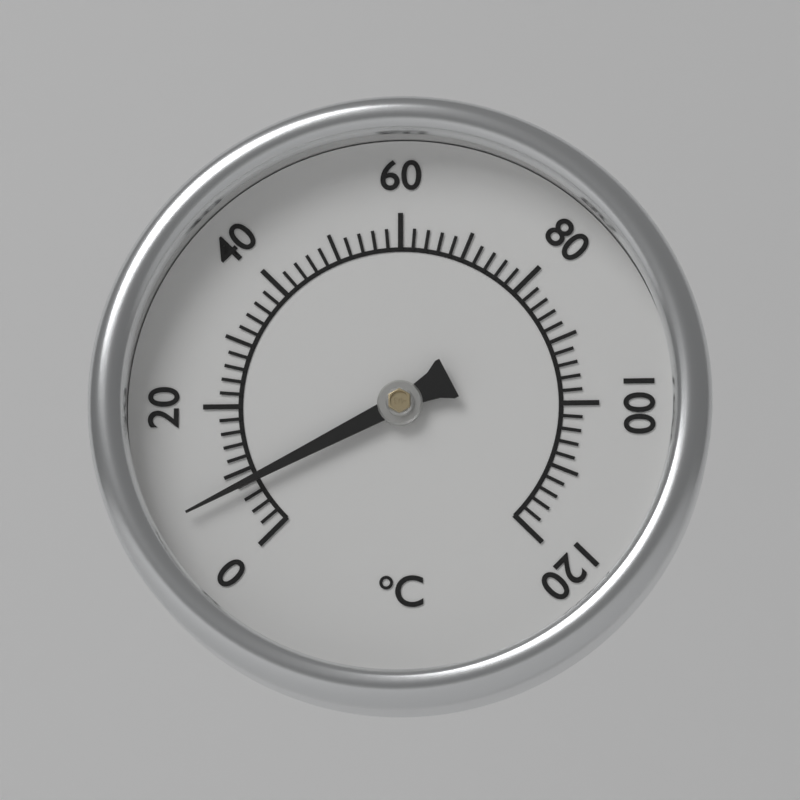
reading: 8 °C
